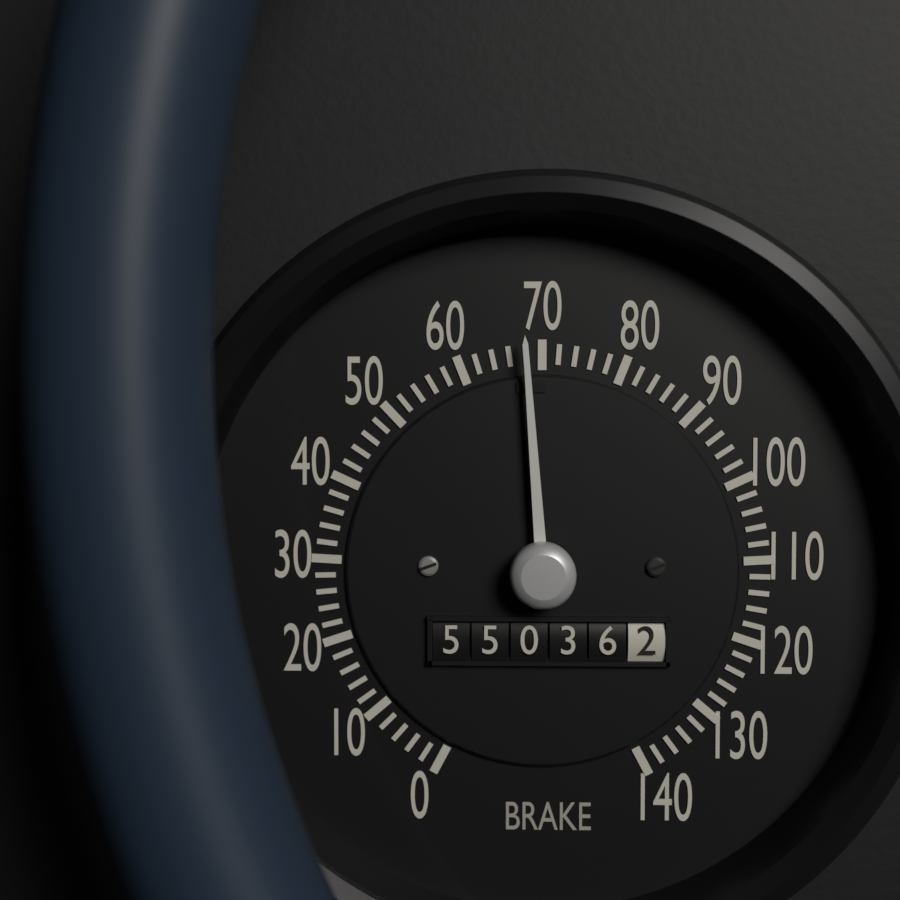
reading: 68 (no unit)
